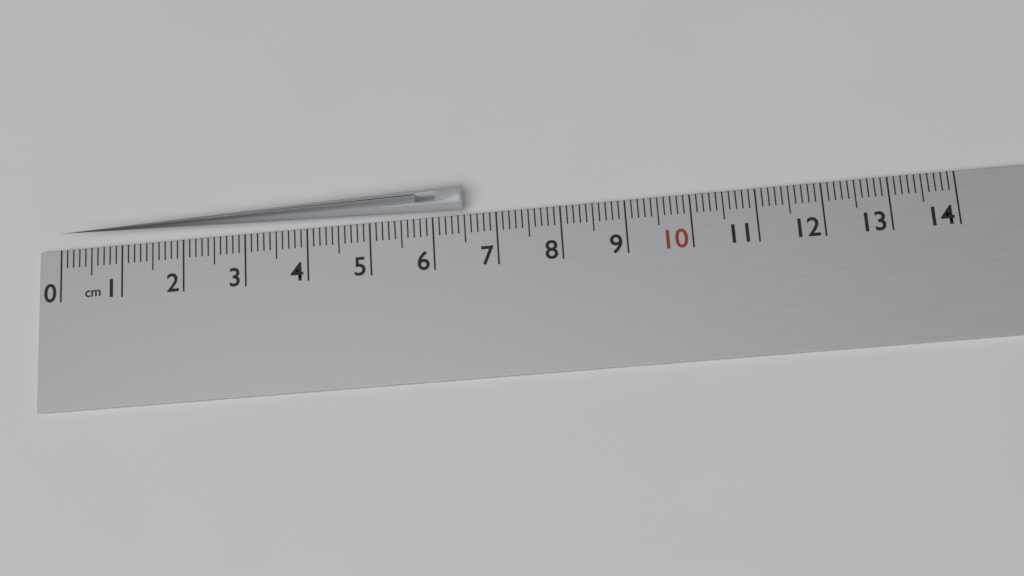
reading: 6.5 cm
